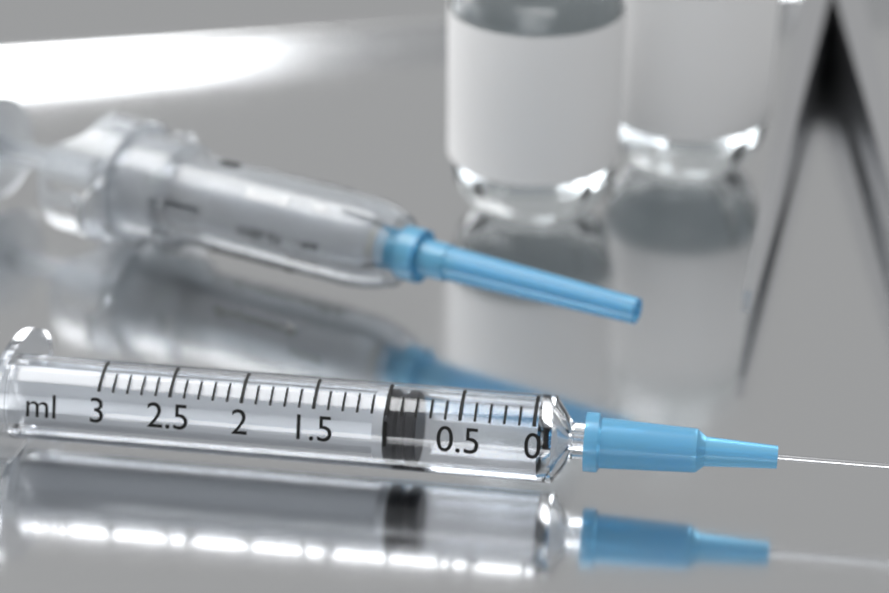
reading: 0.8 ml
